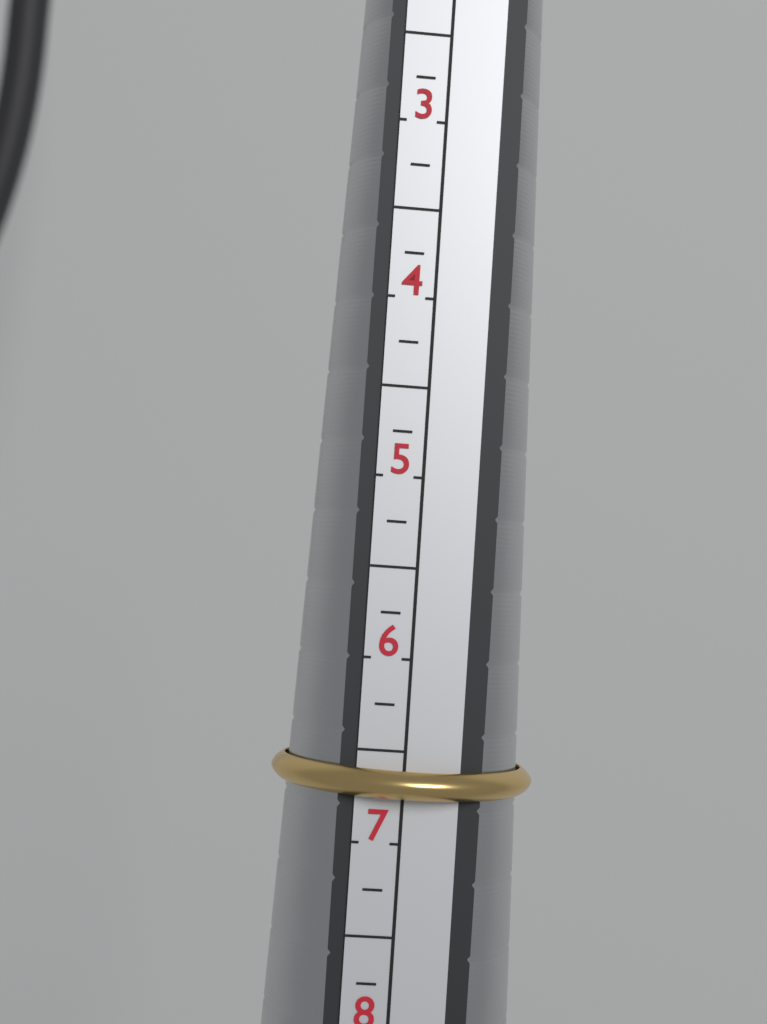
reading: 6.75 (no unit)
